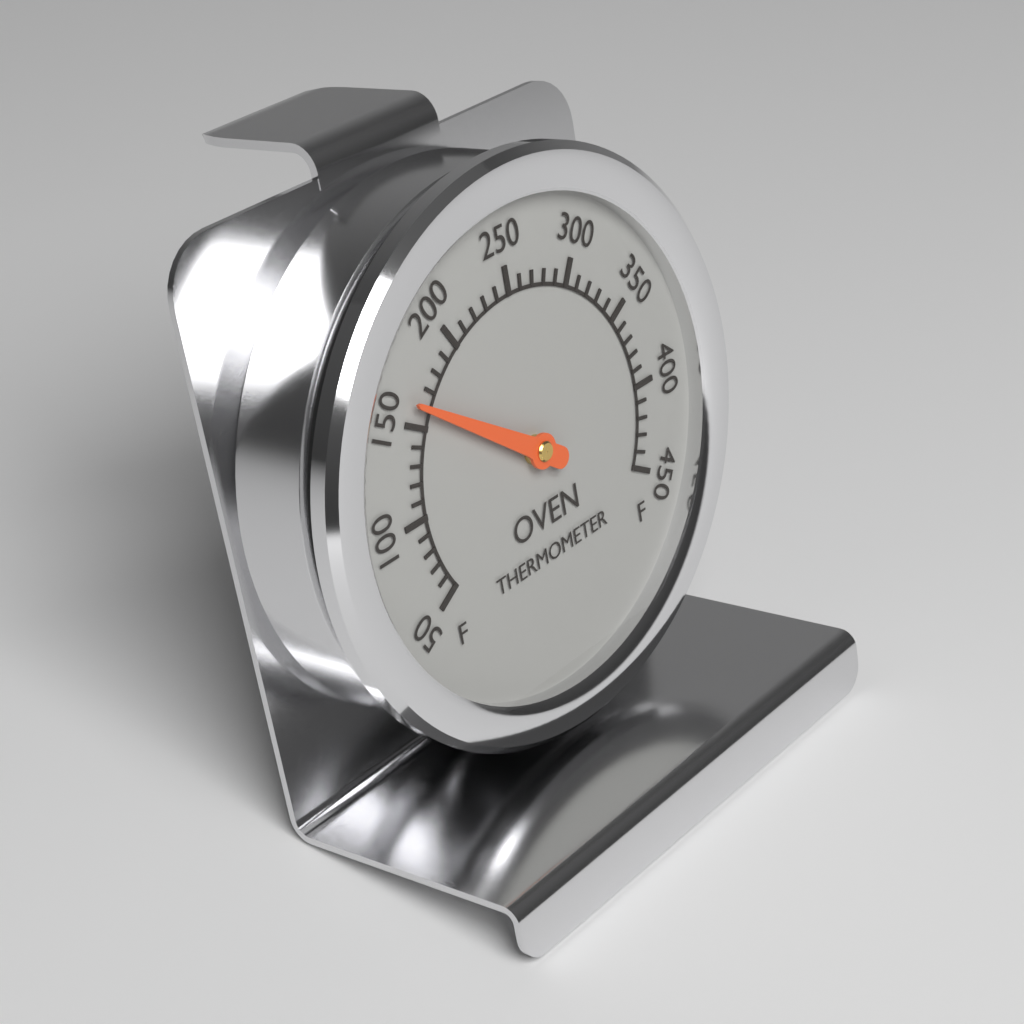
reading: 160 °F
